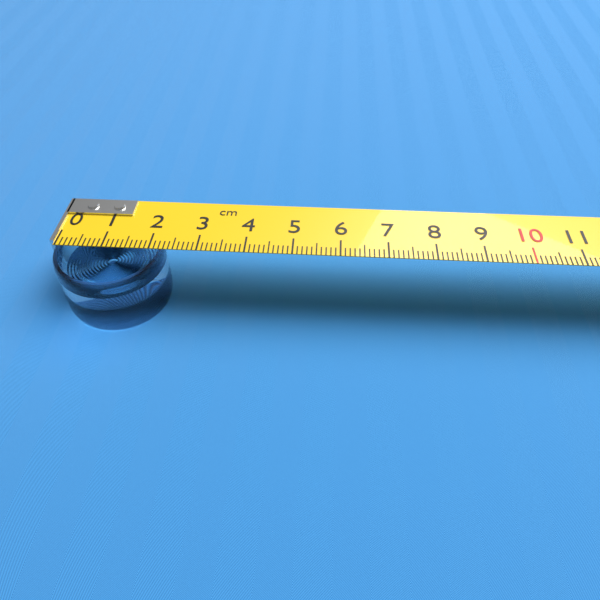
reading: 2.3 cm
